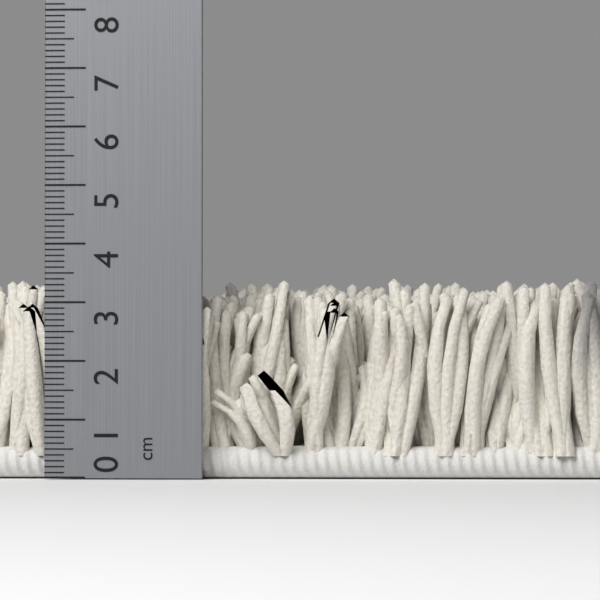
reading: 3.5 cm
